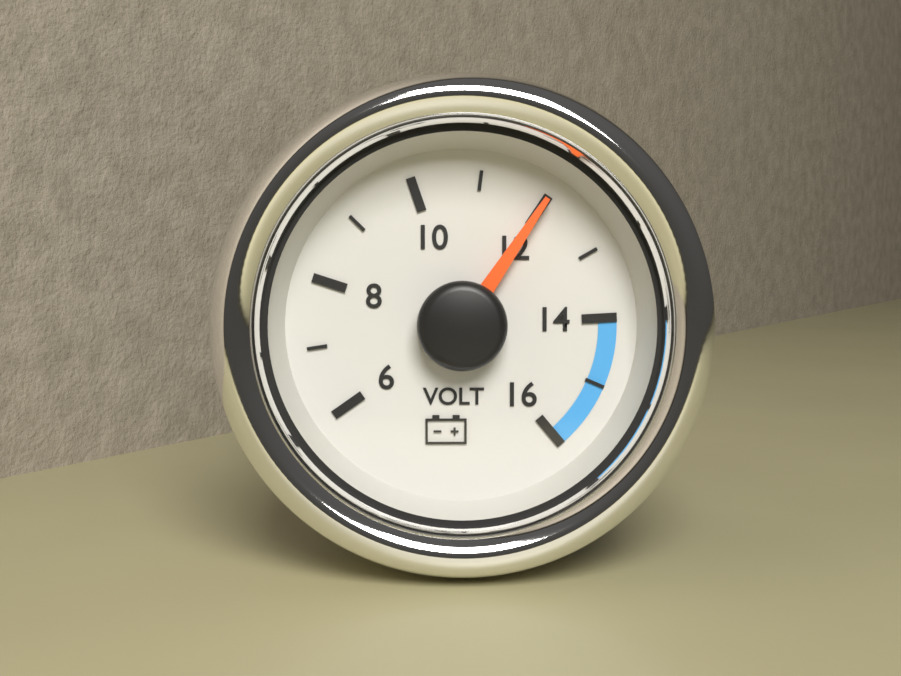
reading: 12 V
